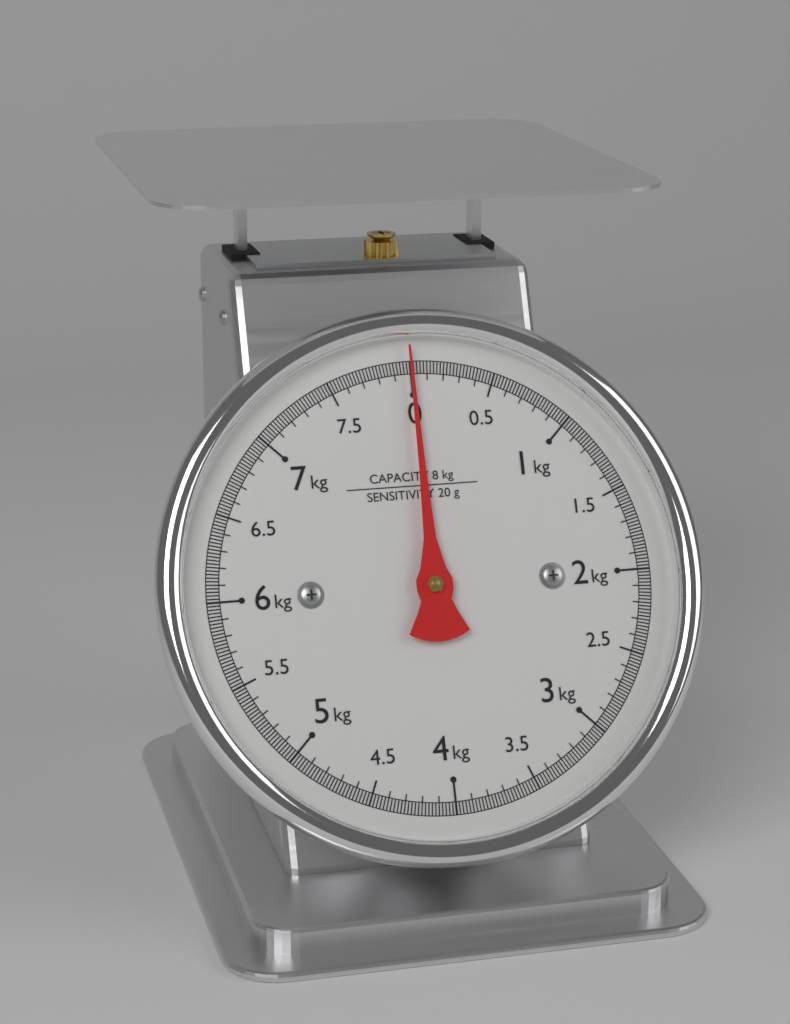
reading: 0.00 kg
